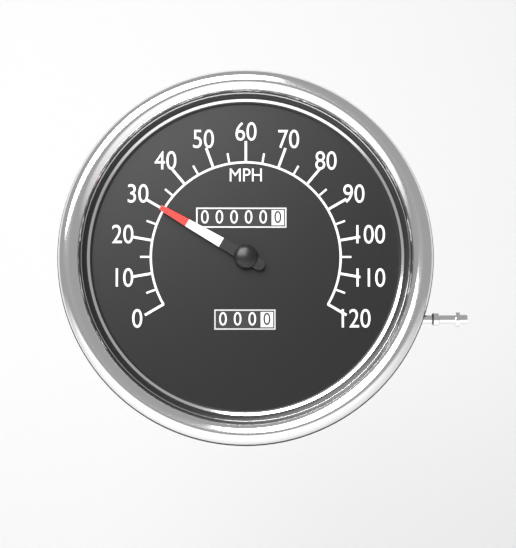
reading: 30 MPH
